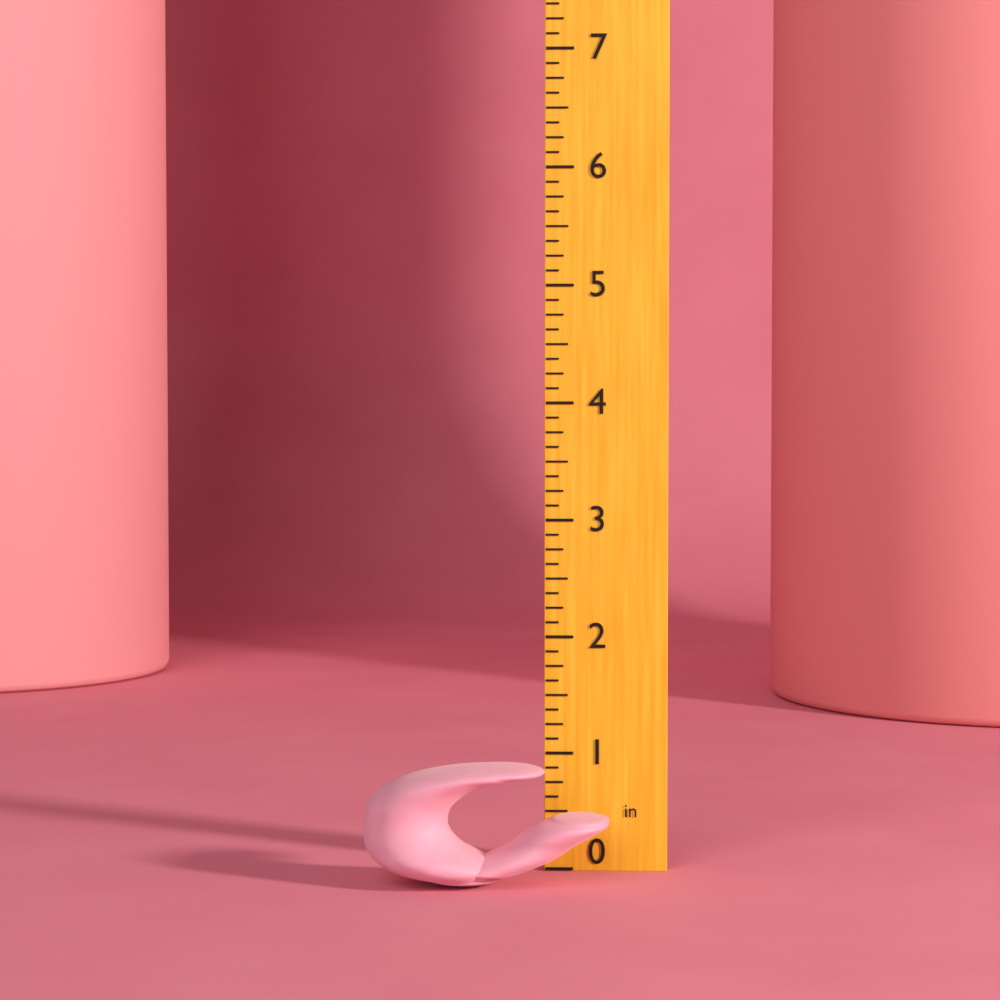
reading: 1.000 in
